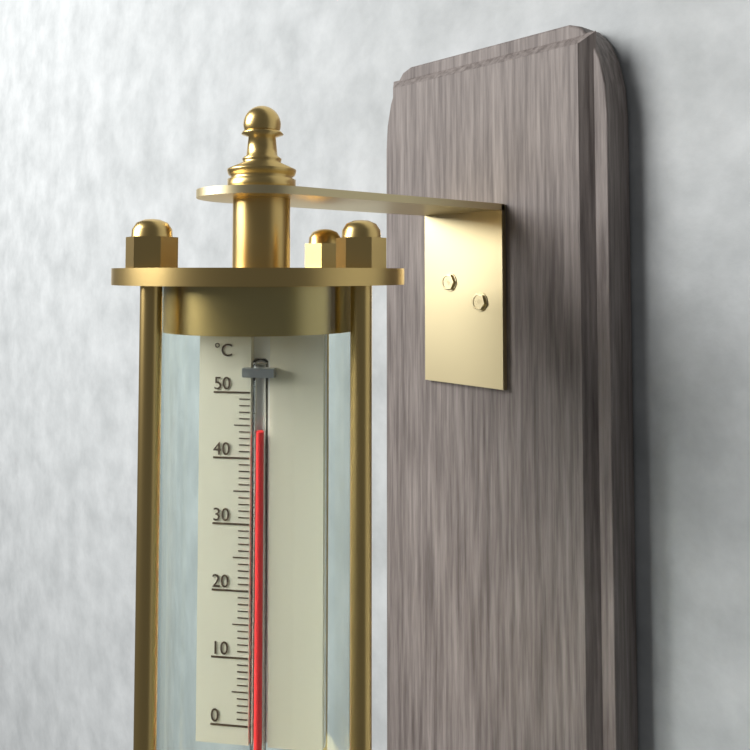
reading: 44 °C
